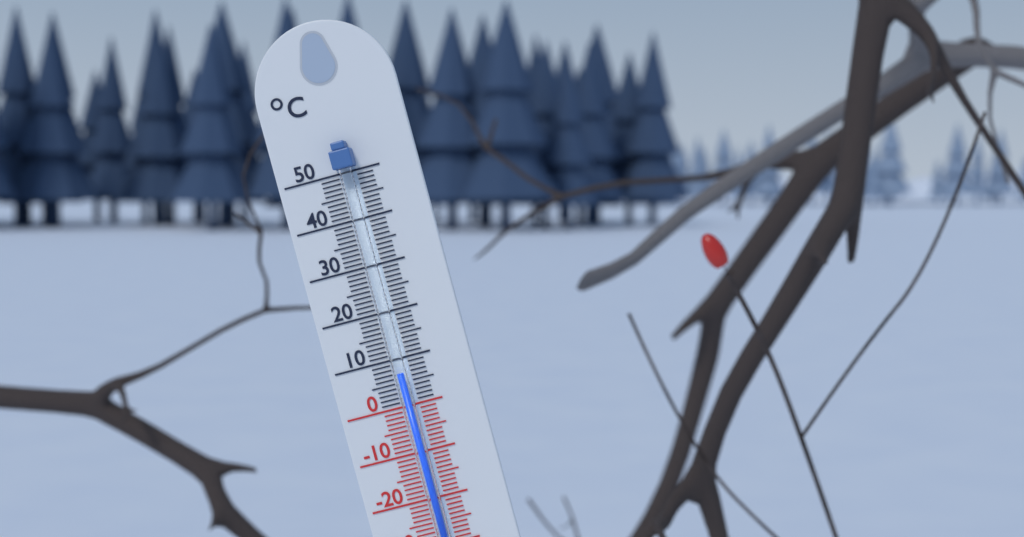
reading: 7 °C
